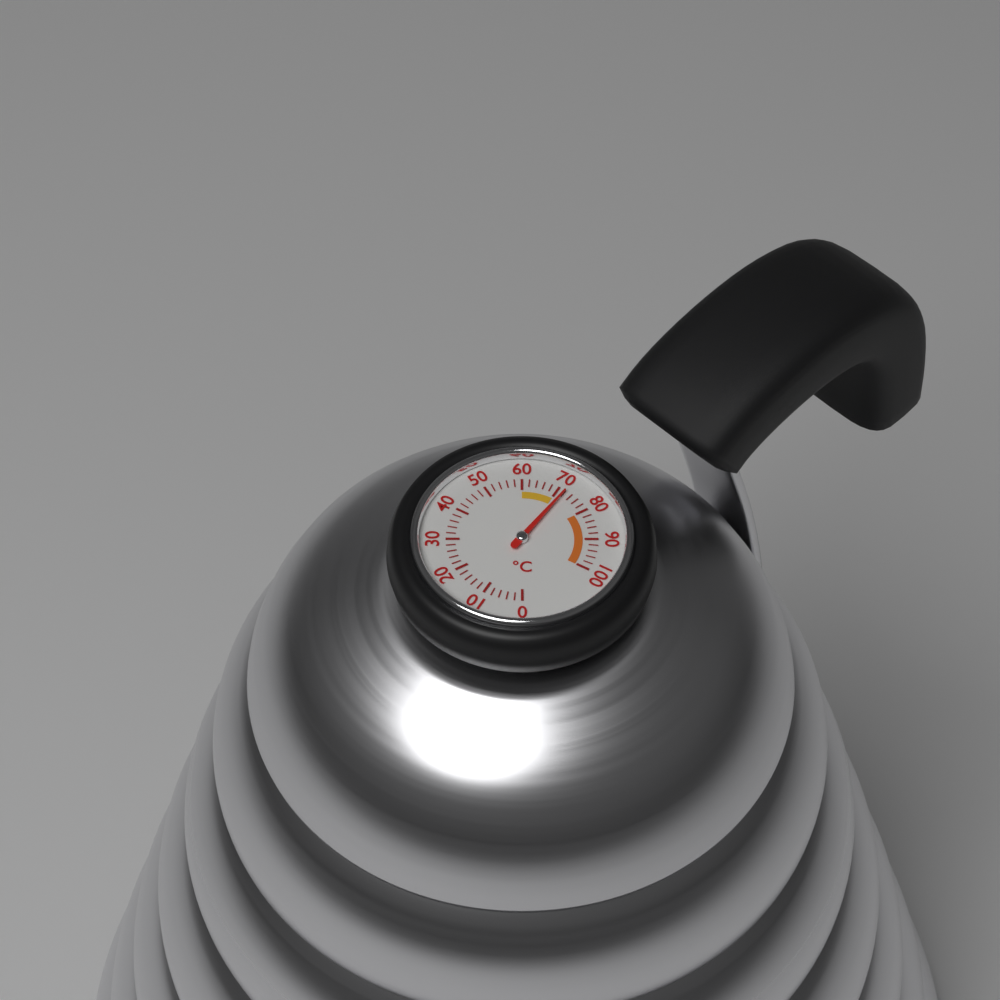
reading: 72 °C
